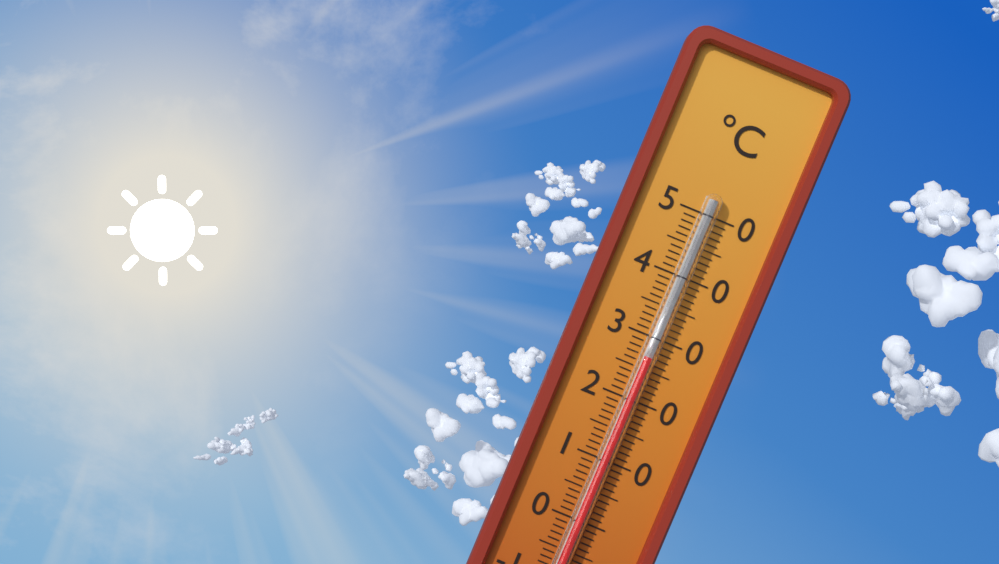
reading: 27 °C
